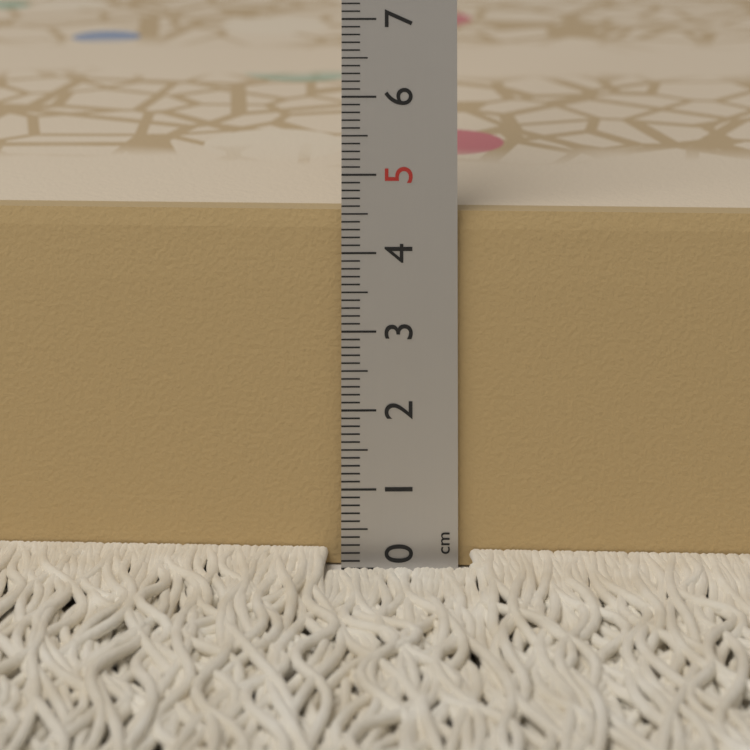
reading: 4.5 cm
